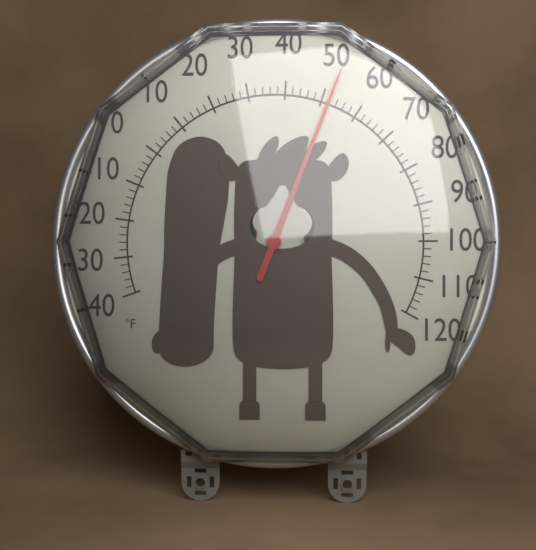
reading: 52 °F
